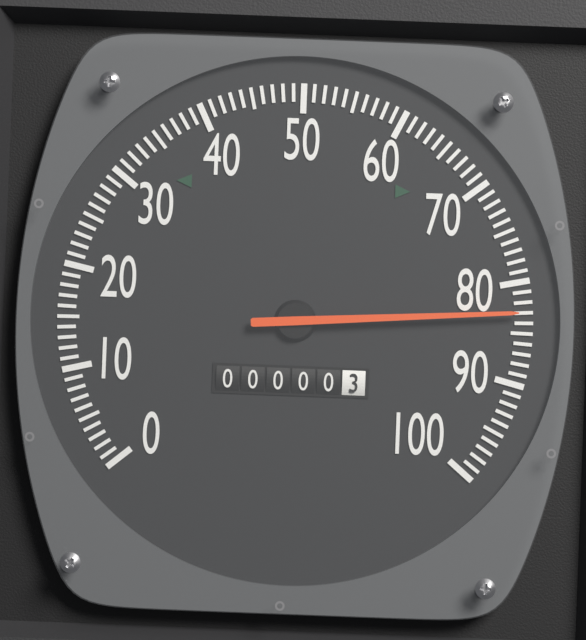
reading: 83 (no unit)
